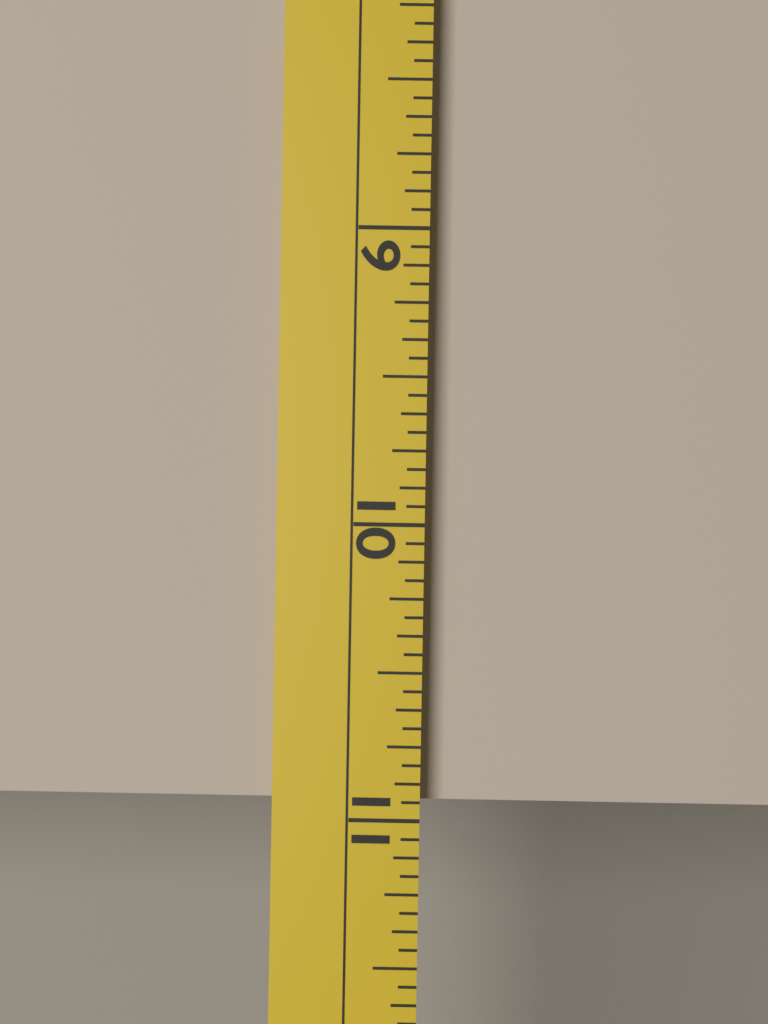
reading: 10.9375 (no unit)
